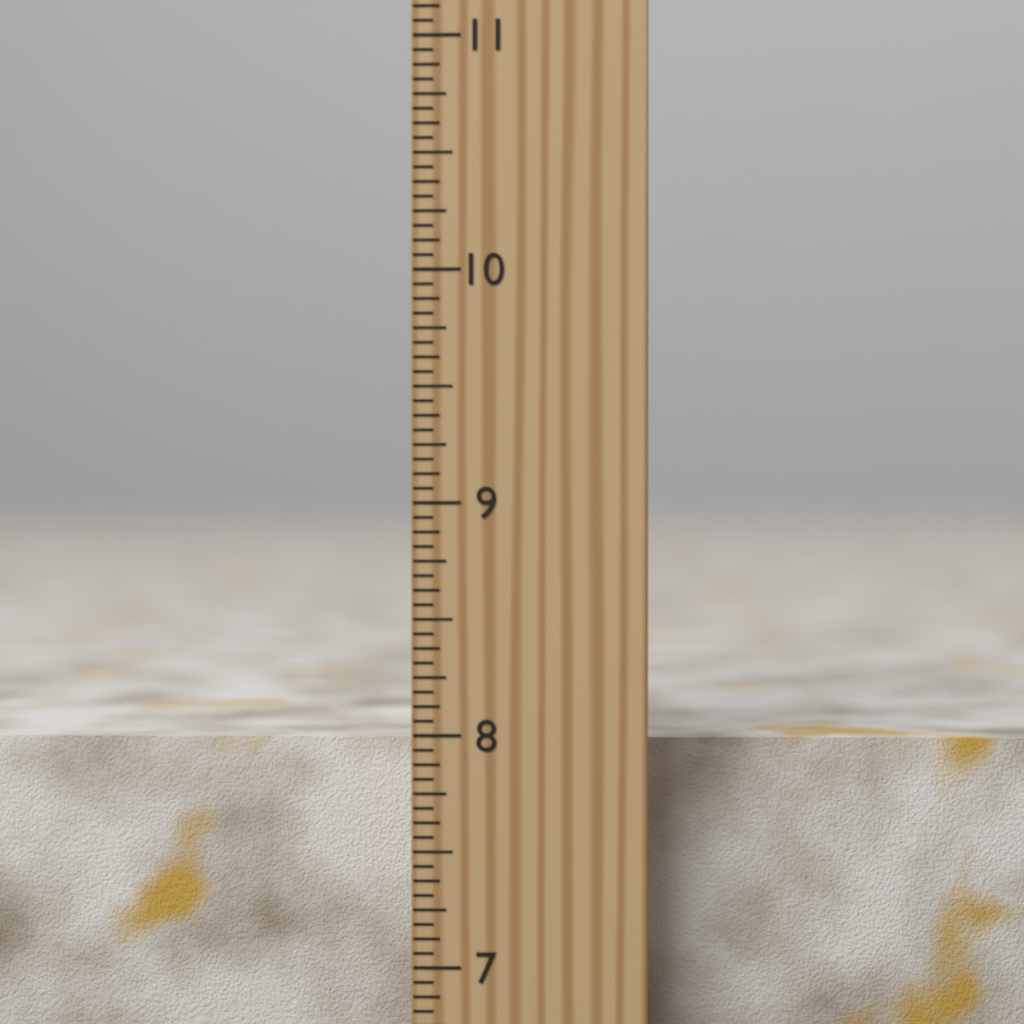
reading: 7.9375 inch
